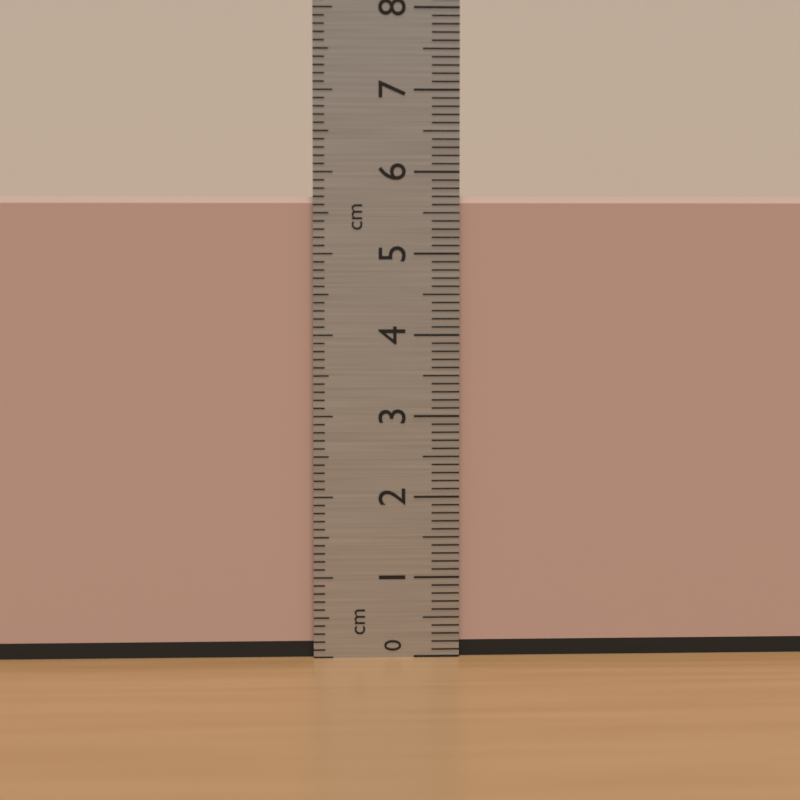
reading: 5.7 cm
